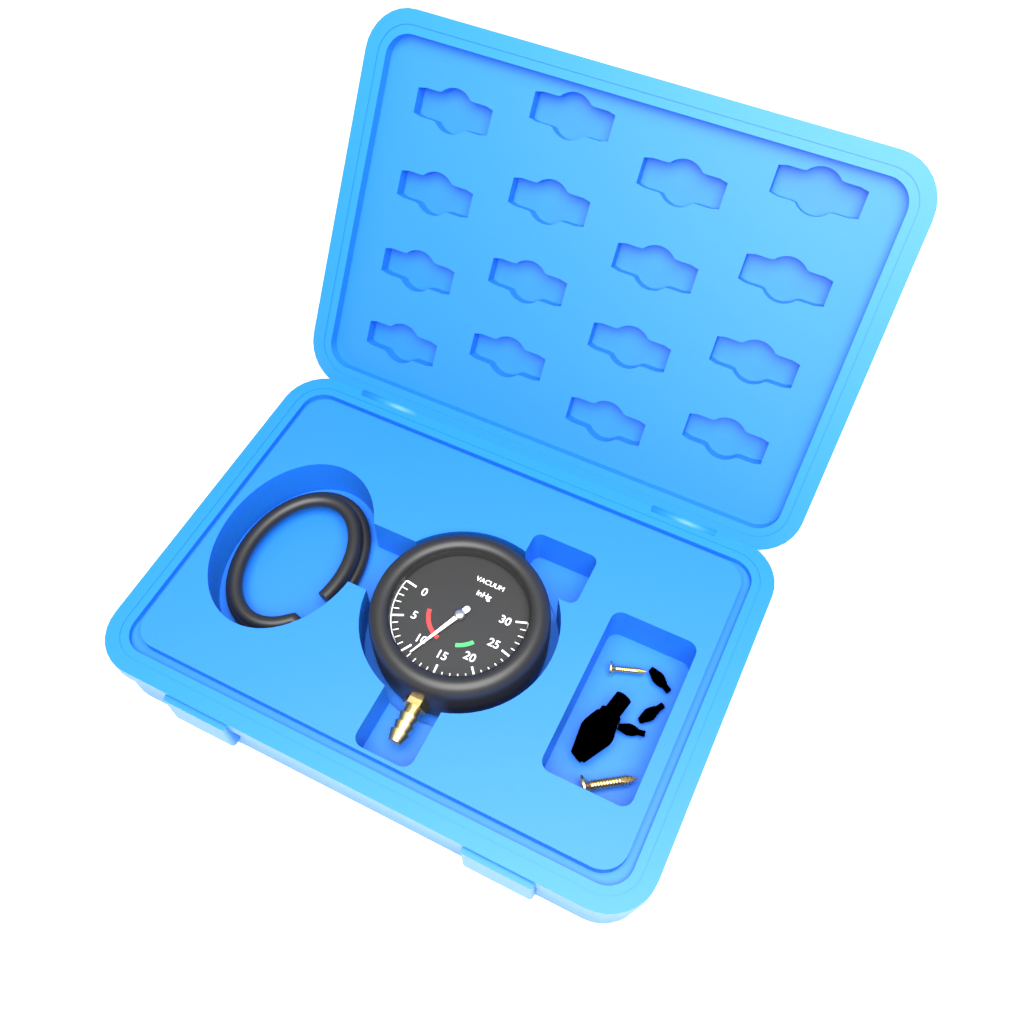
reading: 11 inHg
